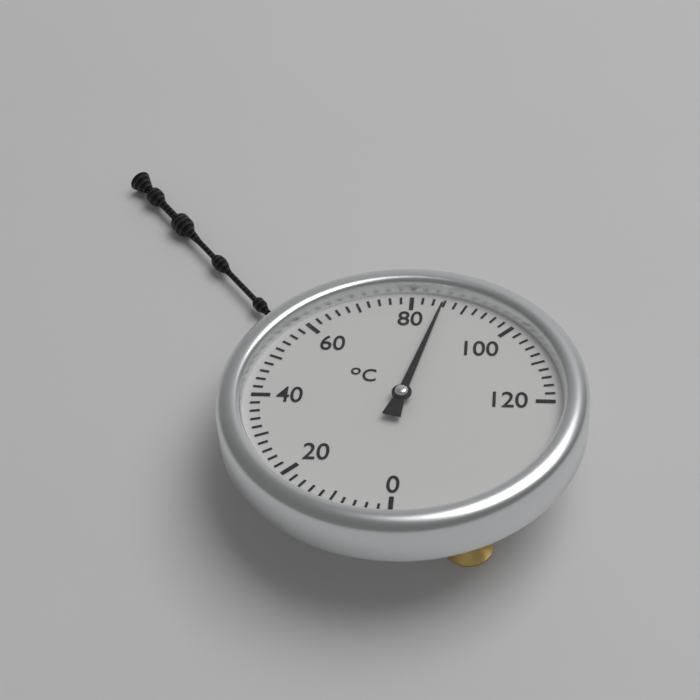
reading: 86 °C
